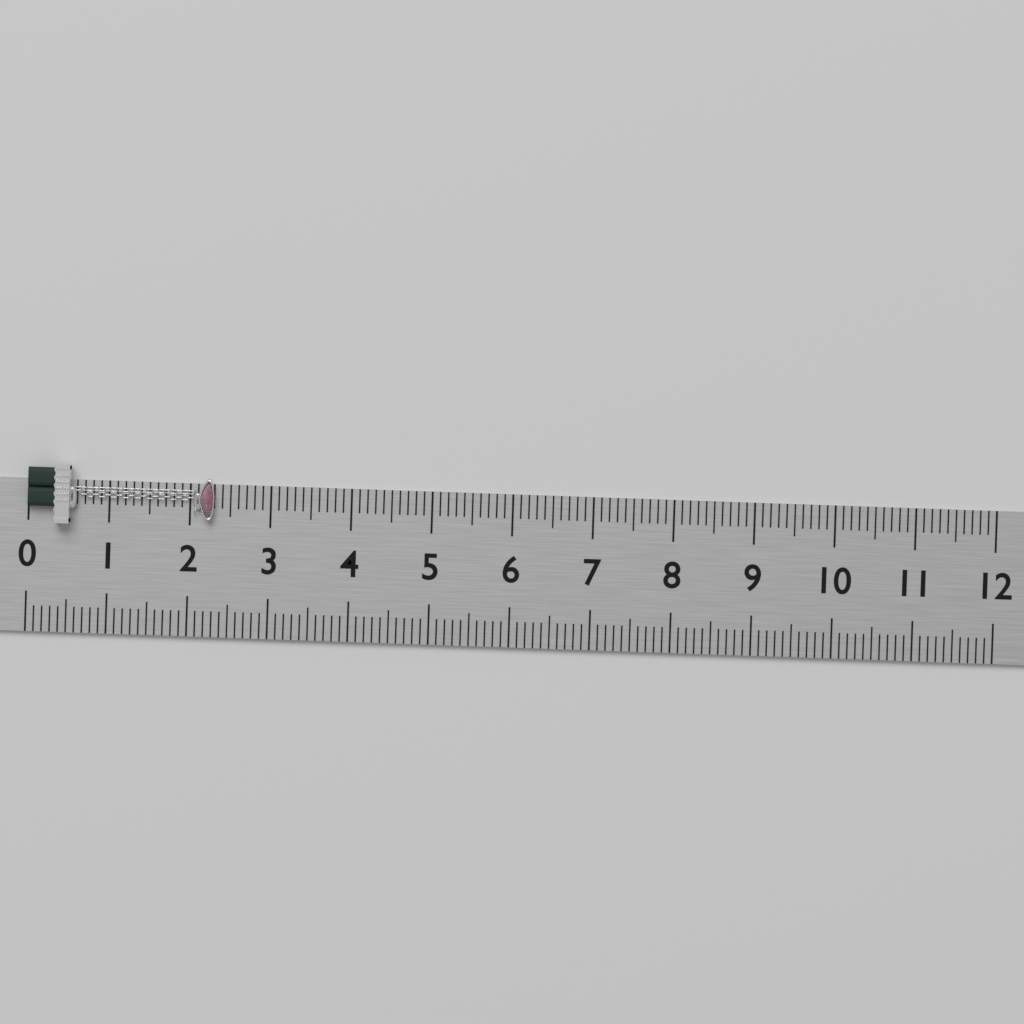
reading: 2.3 (no unit)
